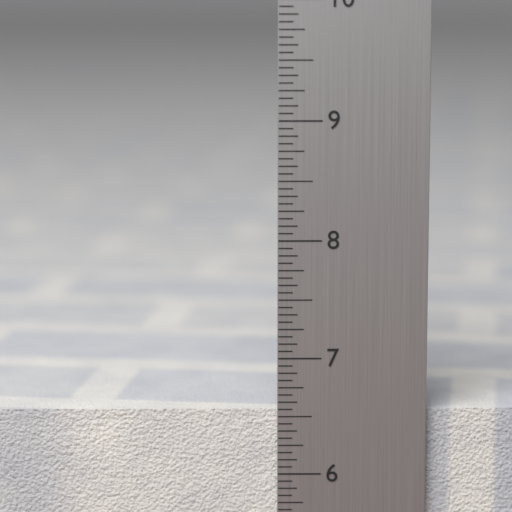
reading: 6.5625 in
